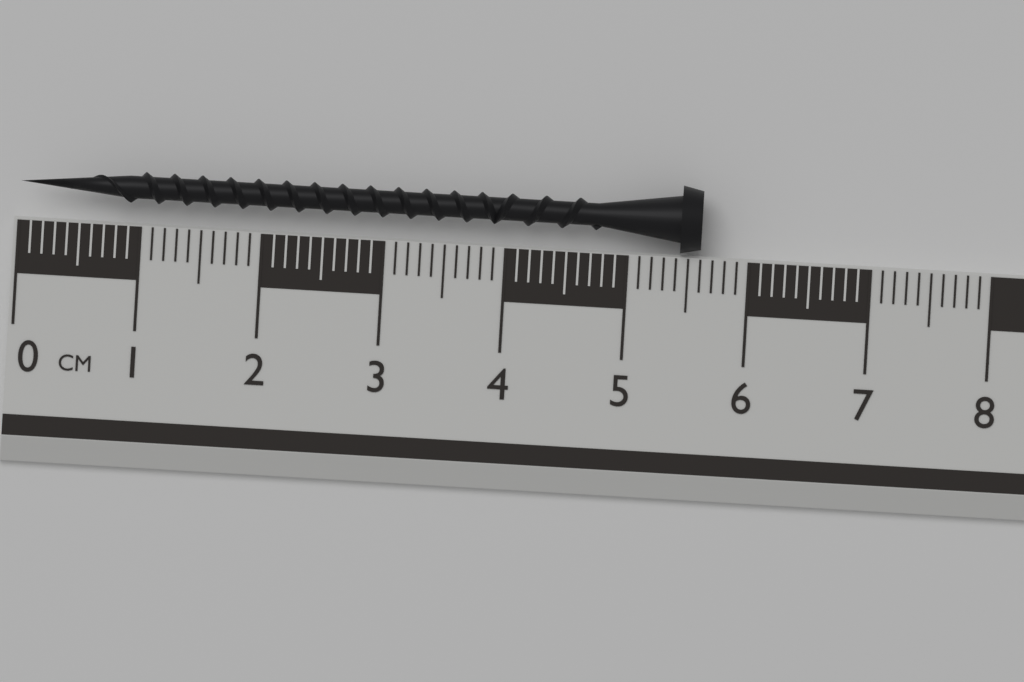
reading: 5.6 cm
